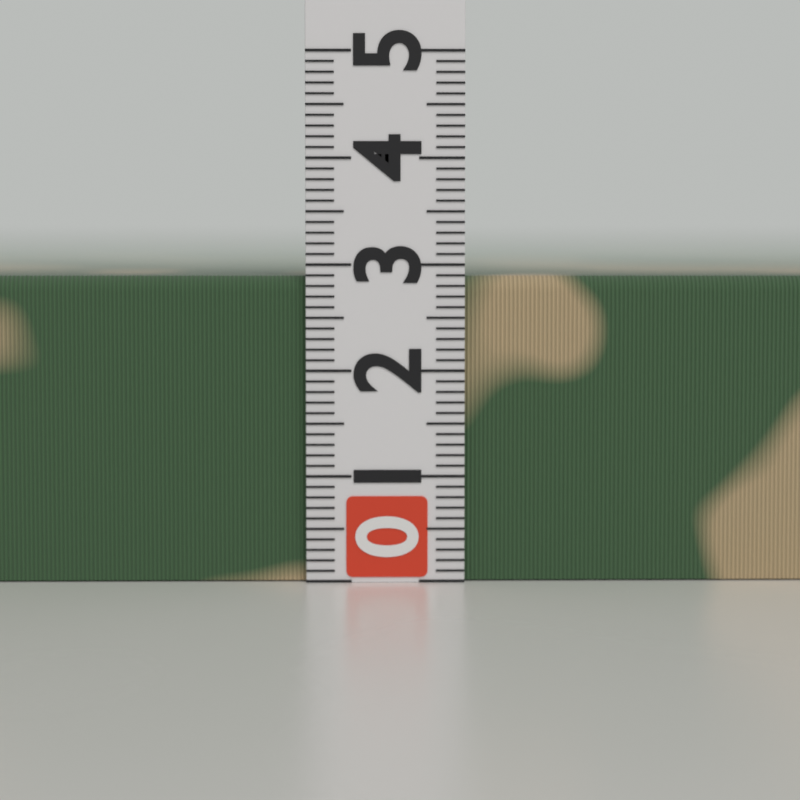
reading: 2.9 (no unit)
